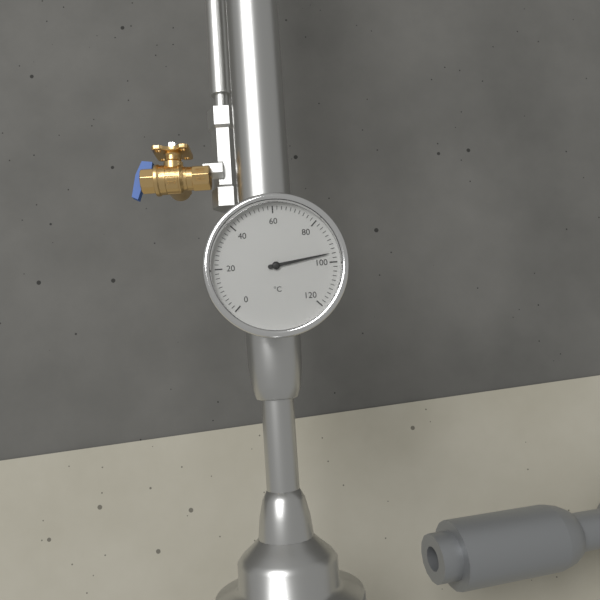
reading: 96 °C
